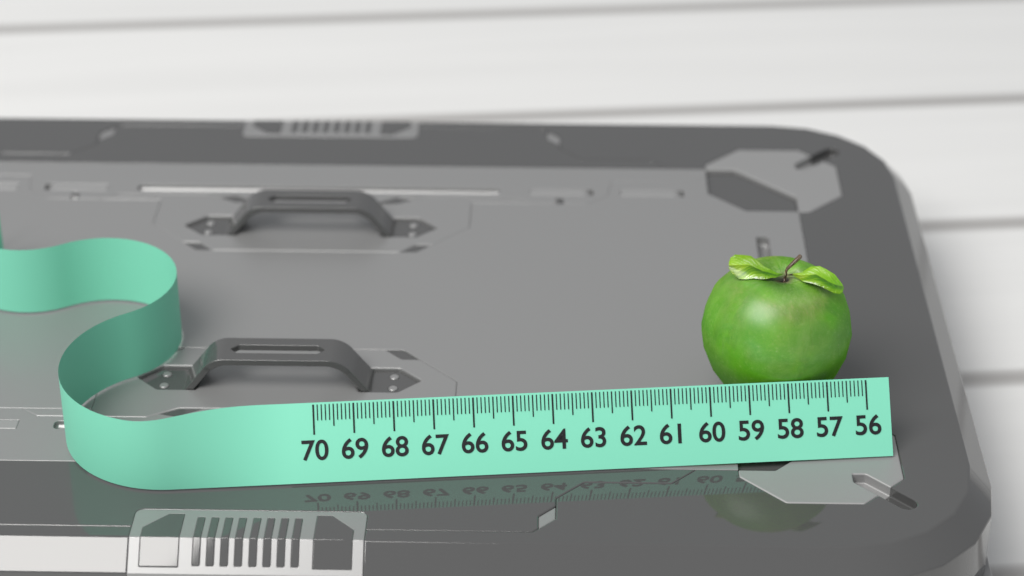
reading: 59.9 (no unit)
